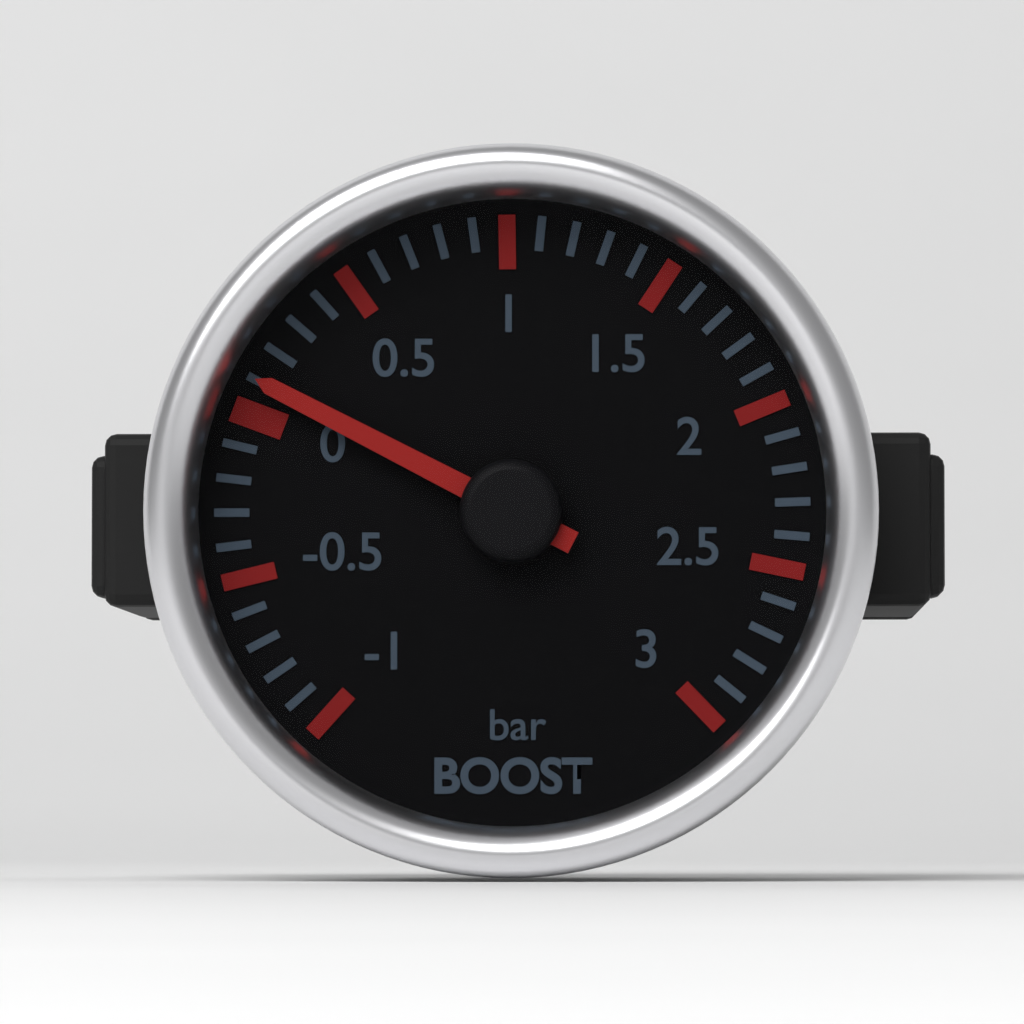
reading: 0.1 bar
